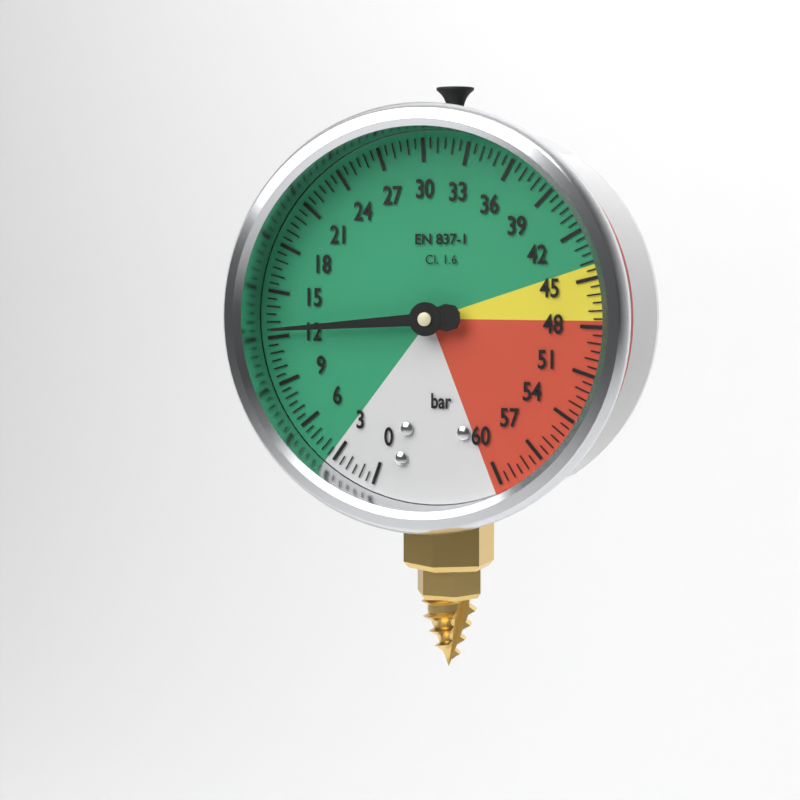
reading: 12.5 bar
